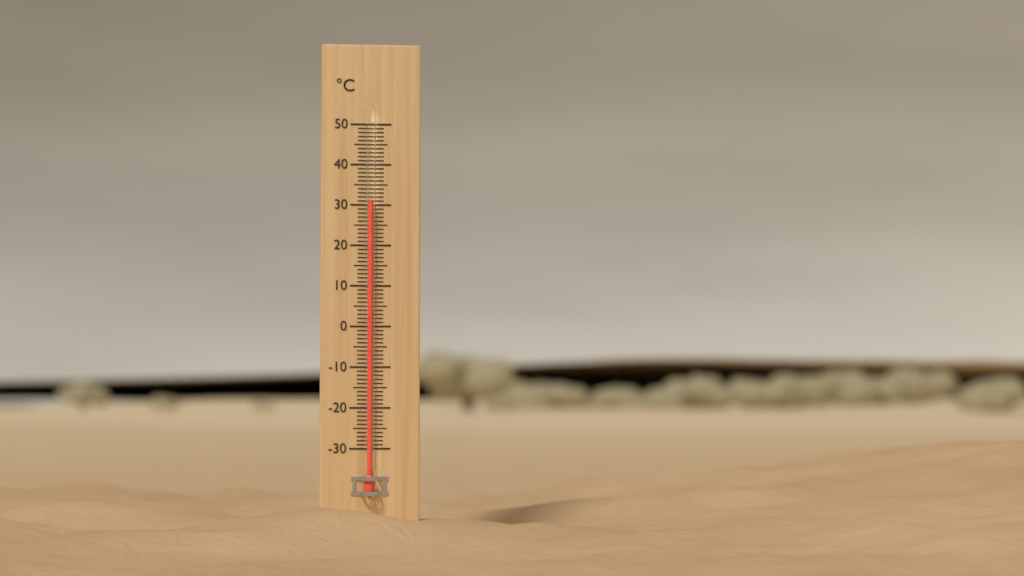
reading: 31 °C
